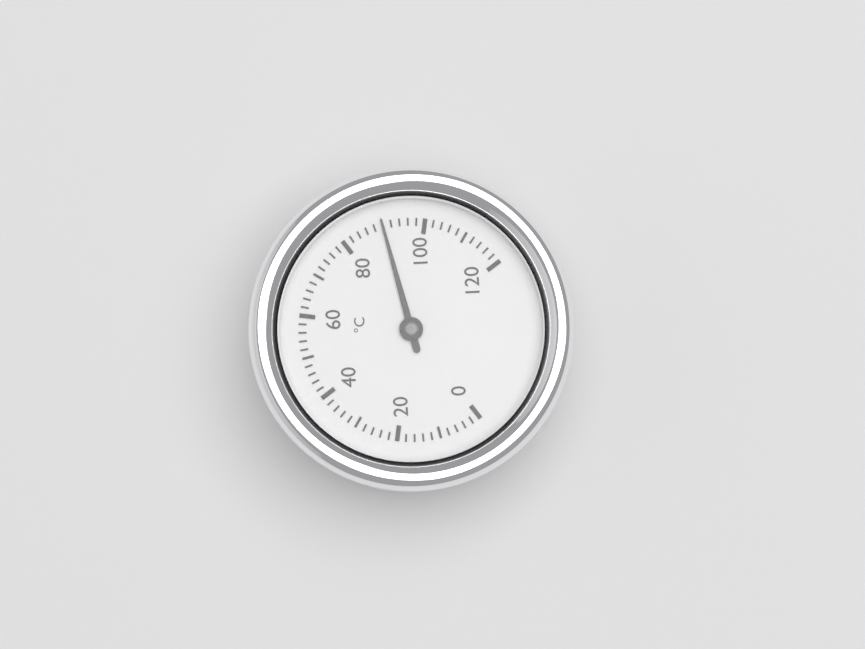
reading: 90 °C
